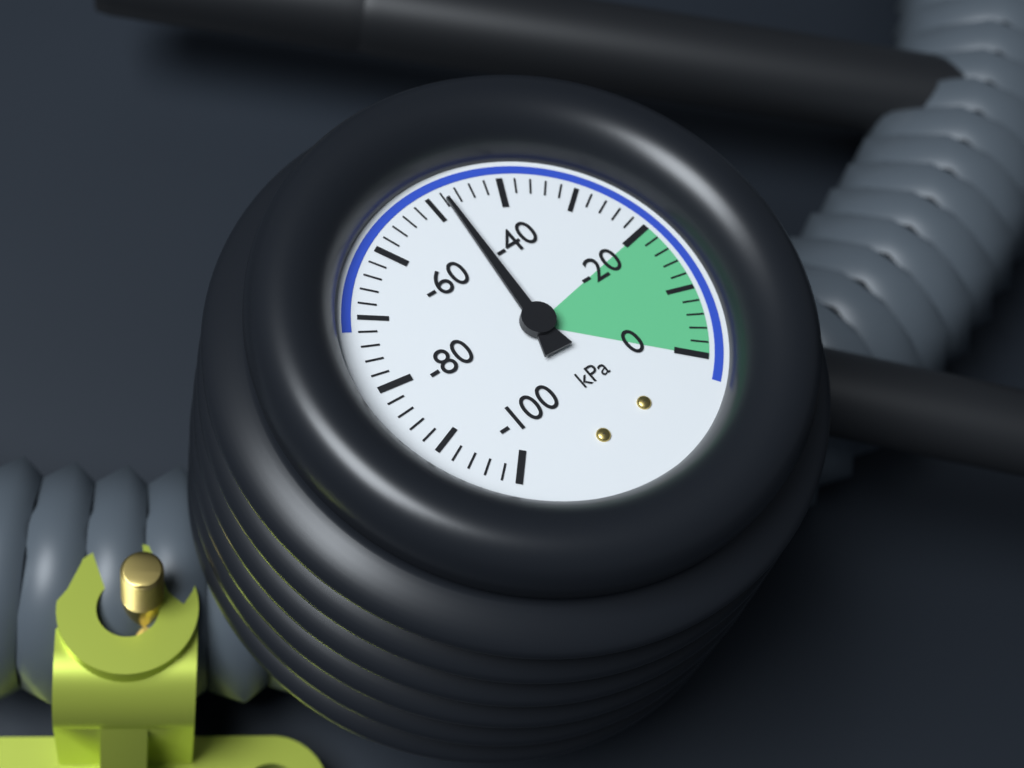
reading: -48 kPa
